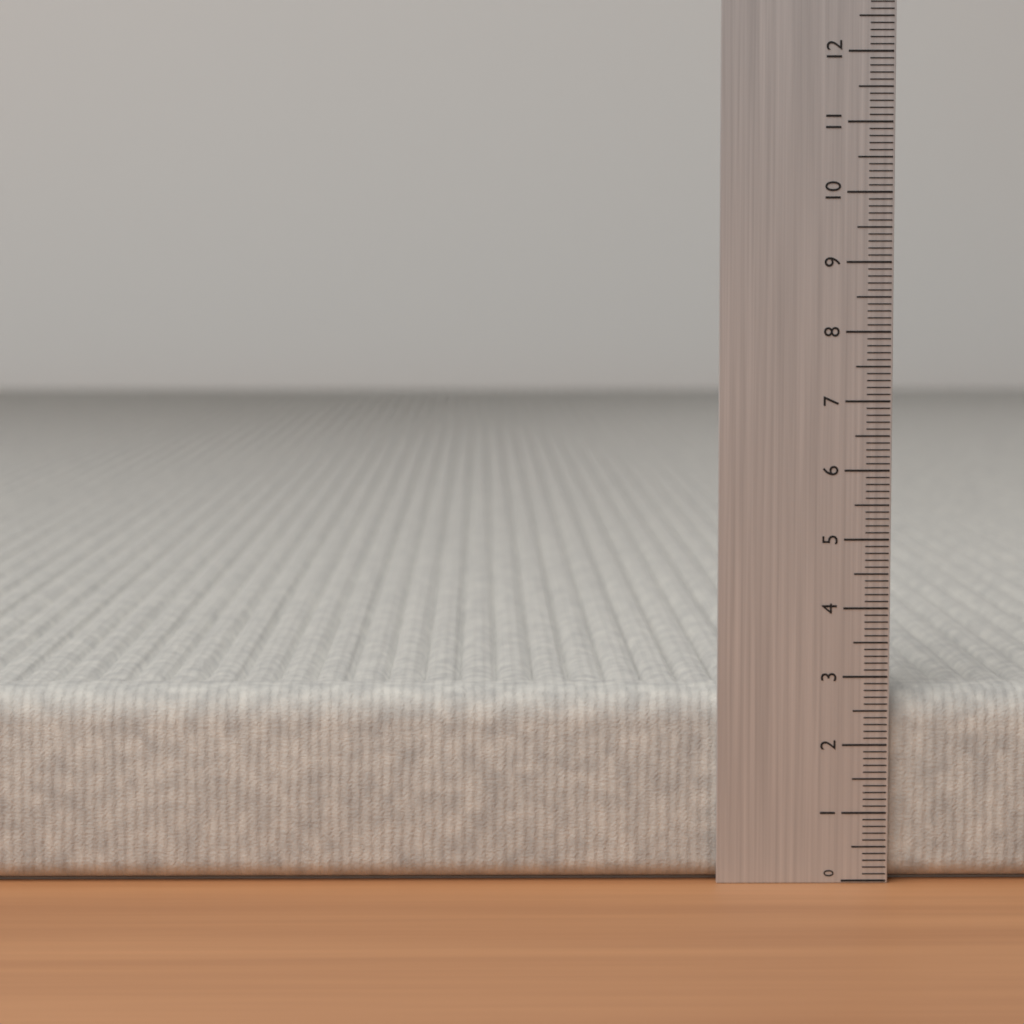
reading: 2.8 (no unit)
